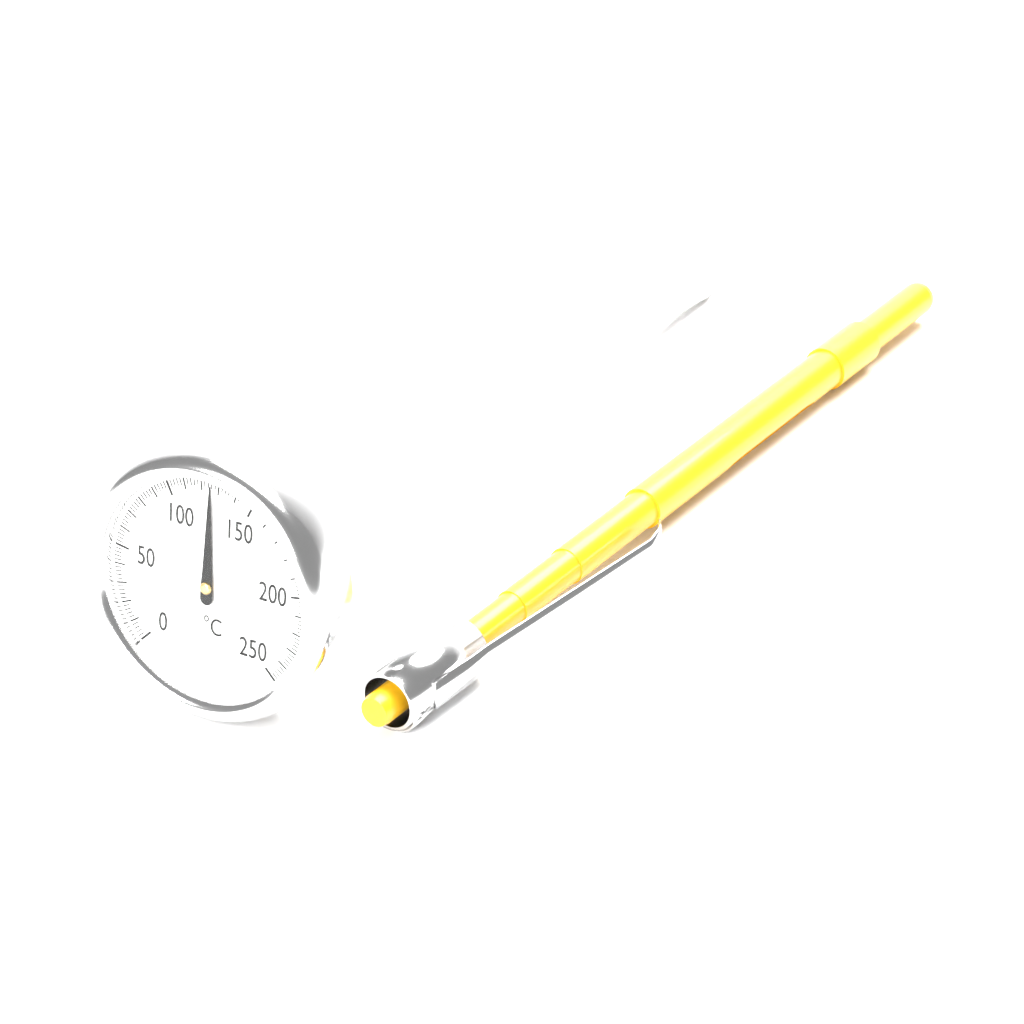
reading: 126 °C
